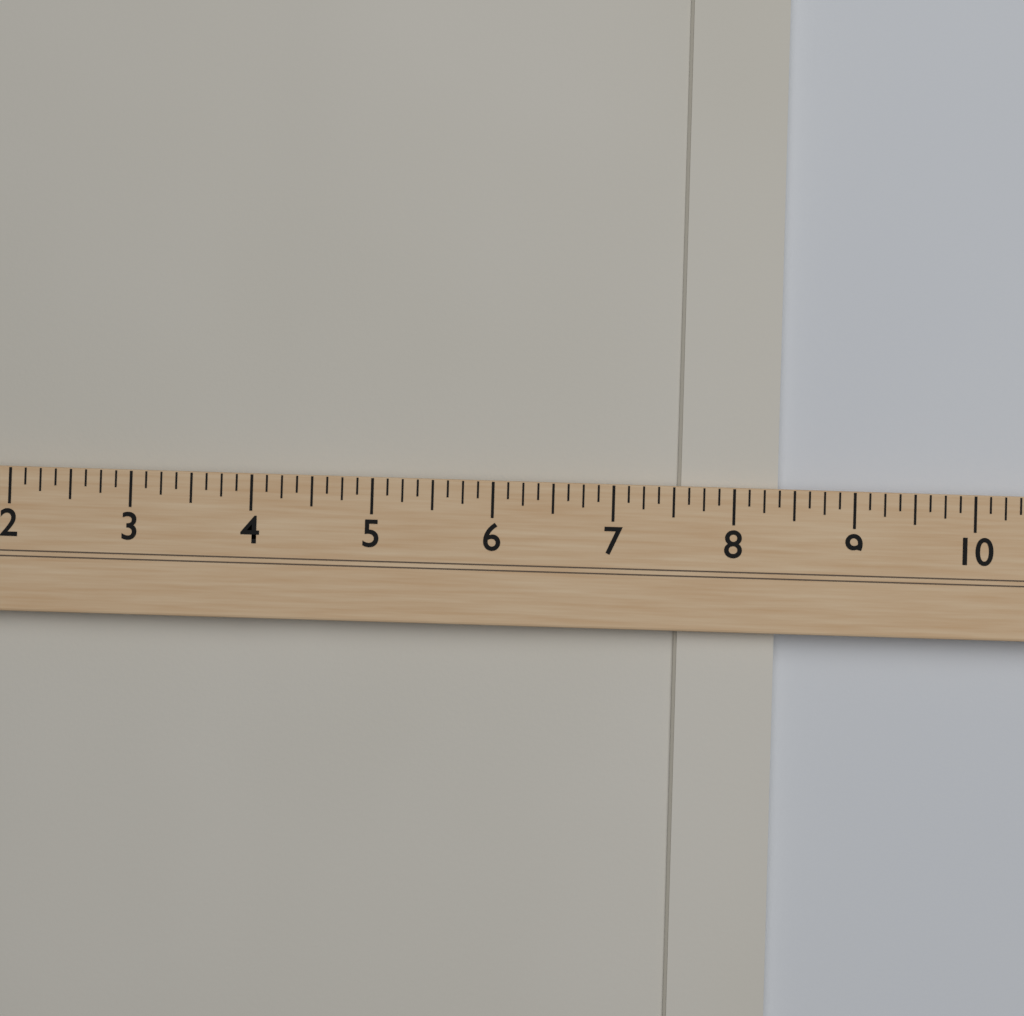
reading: 8.375 (no unit)
